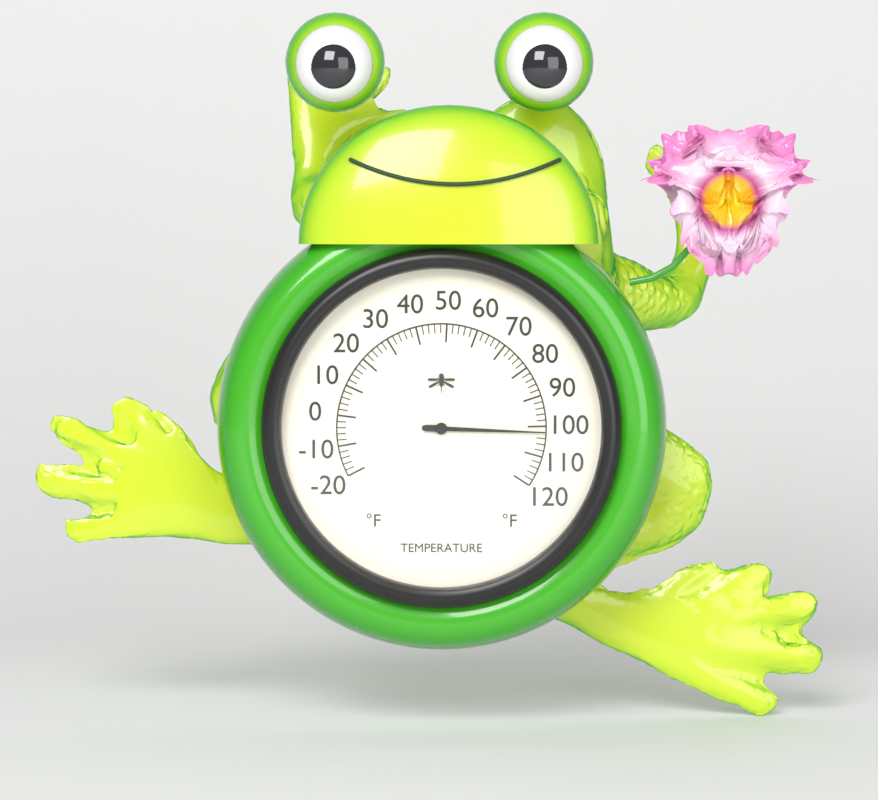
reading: 102 °F
